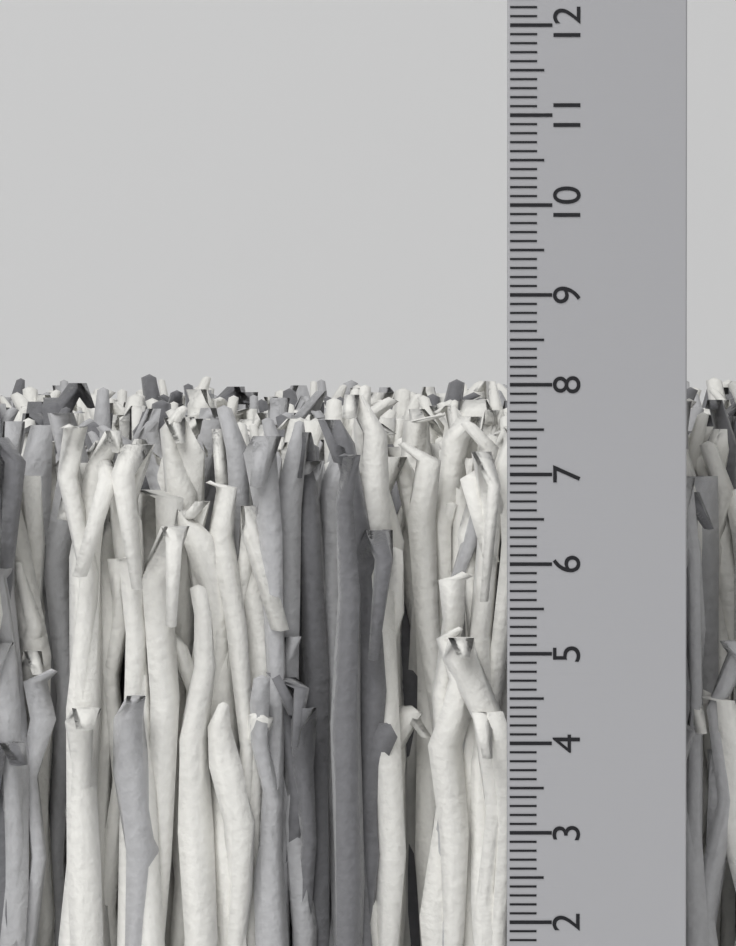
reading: 8.1 cm
